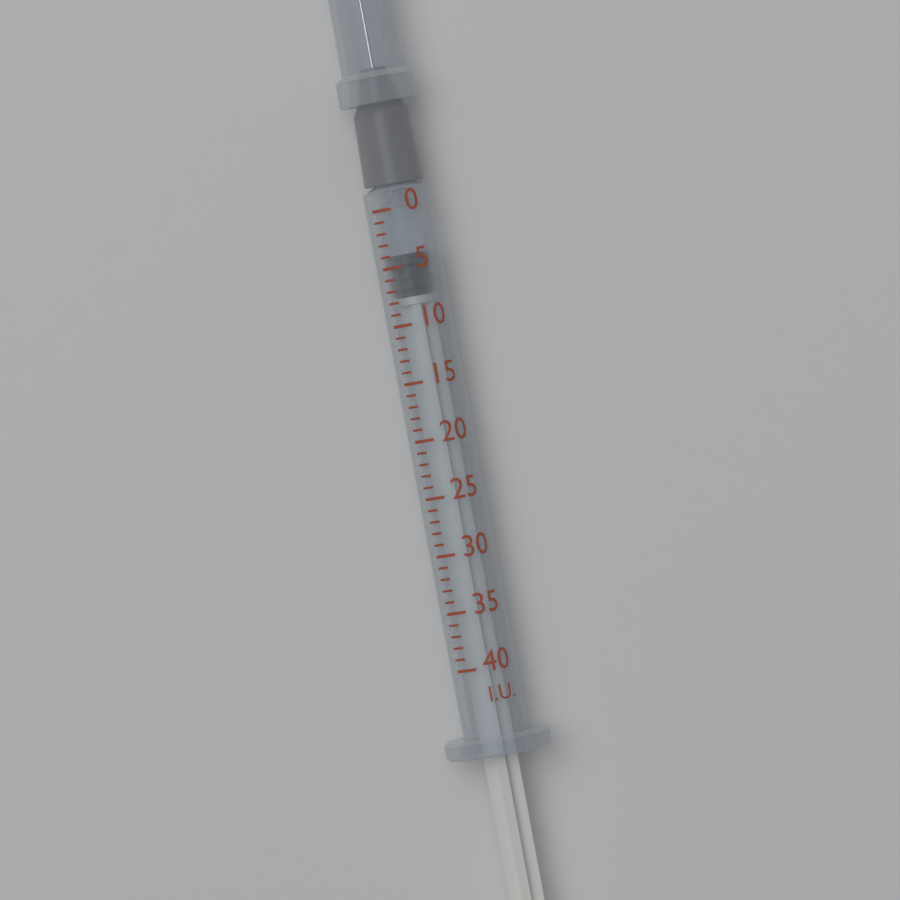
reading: 4 I.U.
